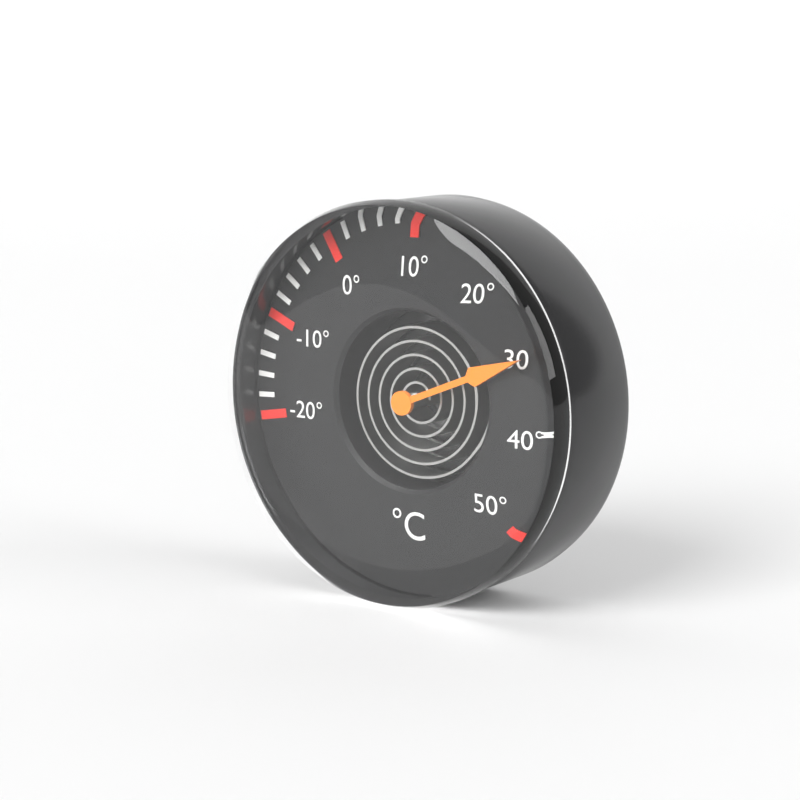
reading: 30 °C
